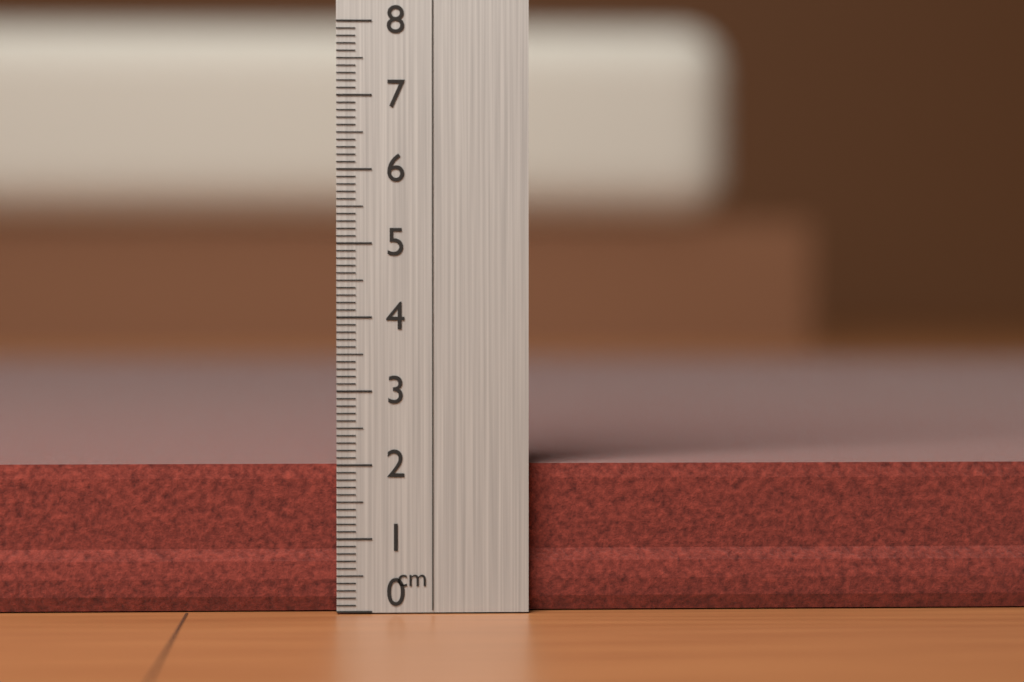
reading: 2.0 cm
